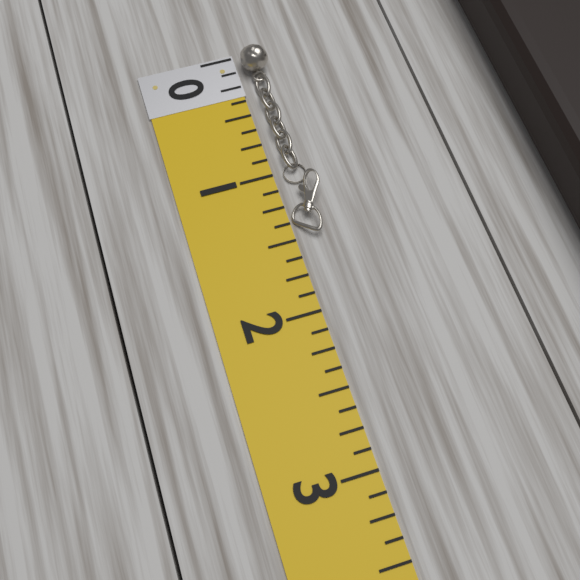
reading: 1.500 (no unit)
